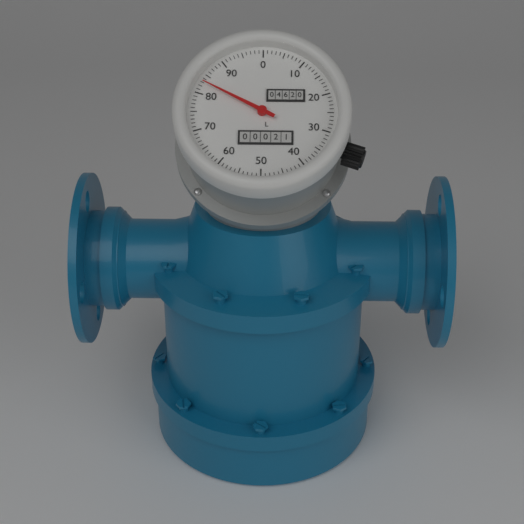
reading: 83 L
